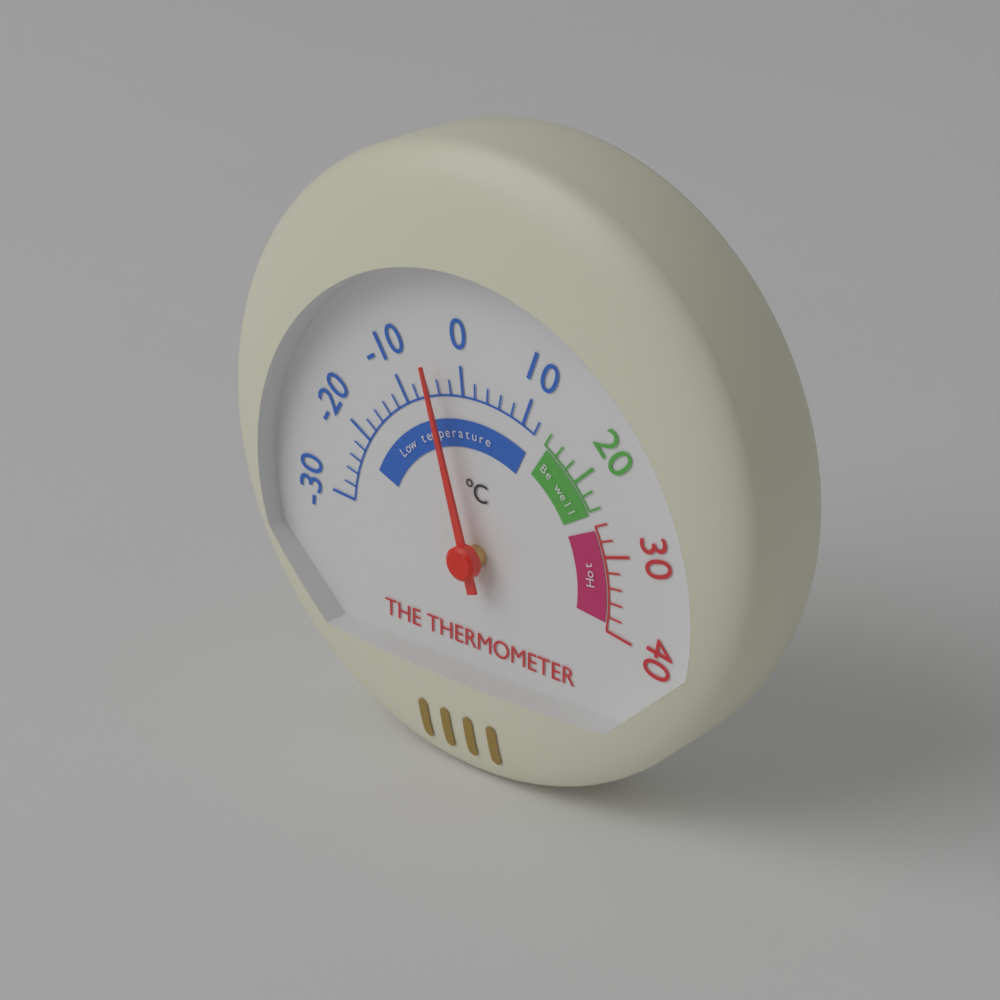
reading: -4 °C
